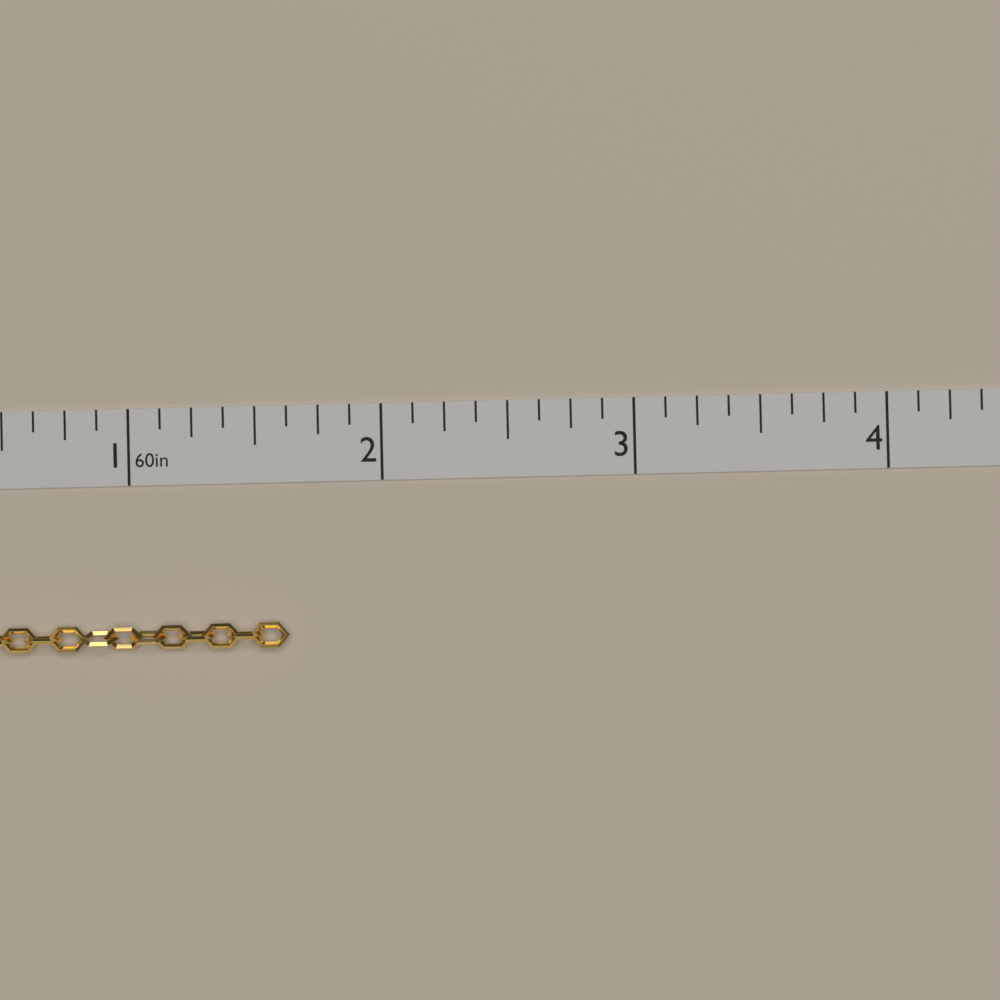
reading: 1.625 in
